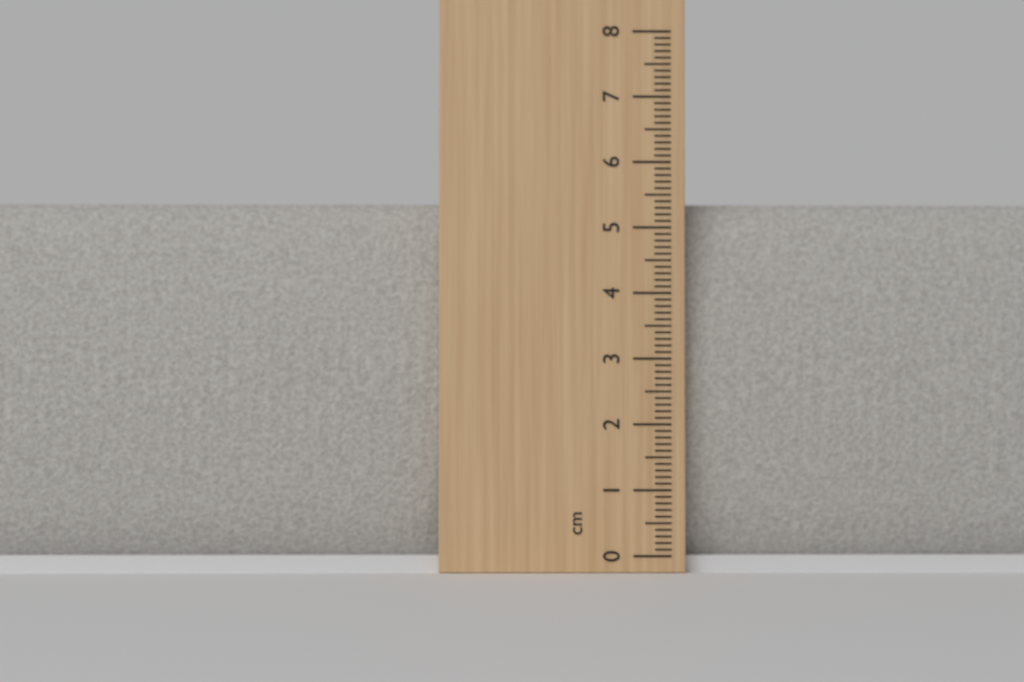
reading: 5.4 cm
